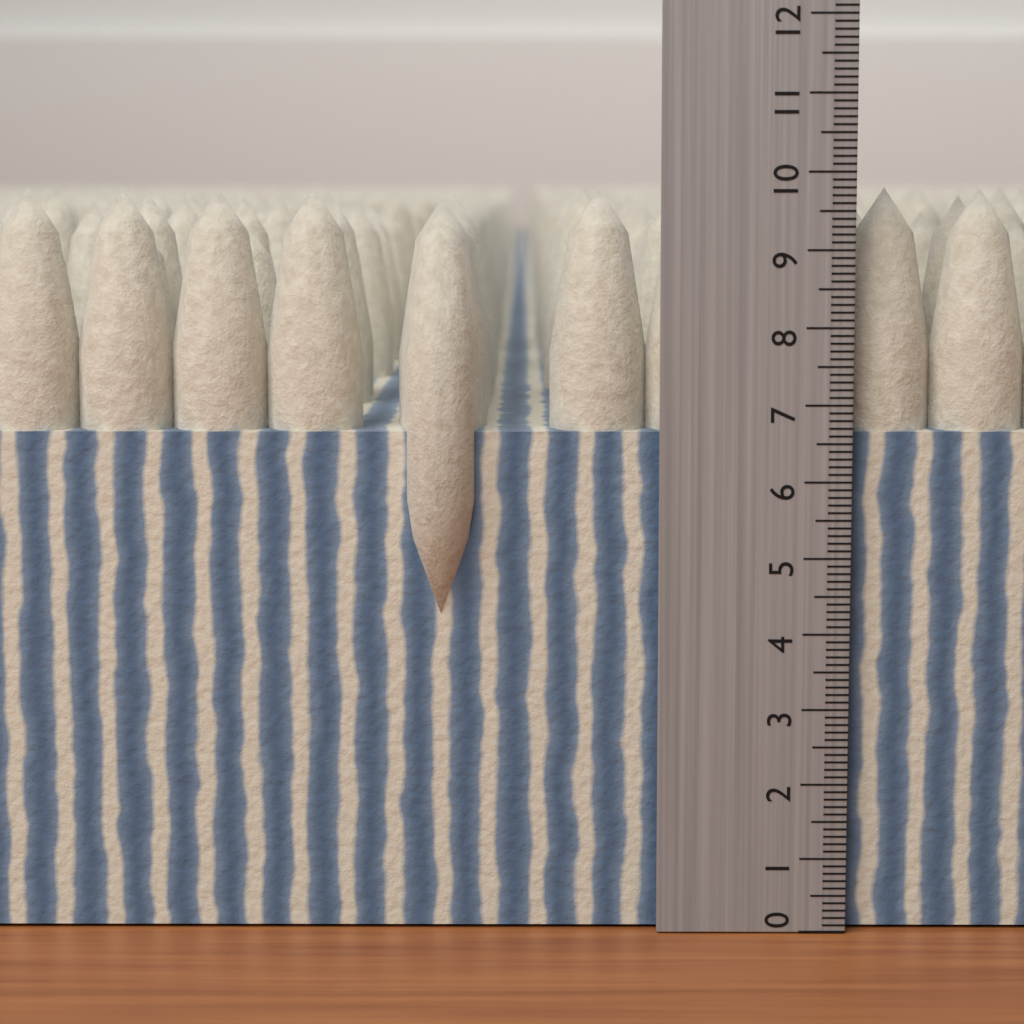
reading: 9.8 (no unit)
